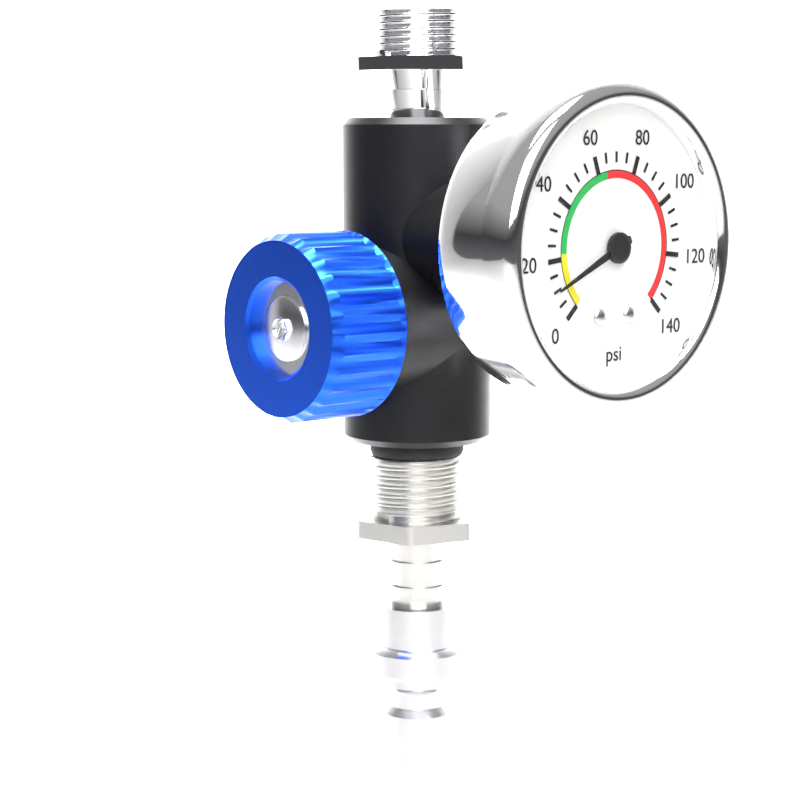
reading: 10 psi
